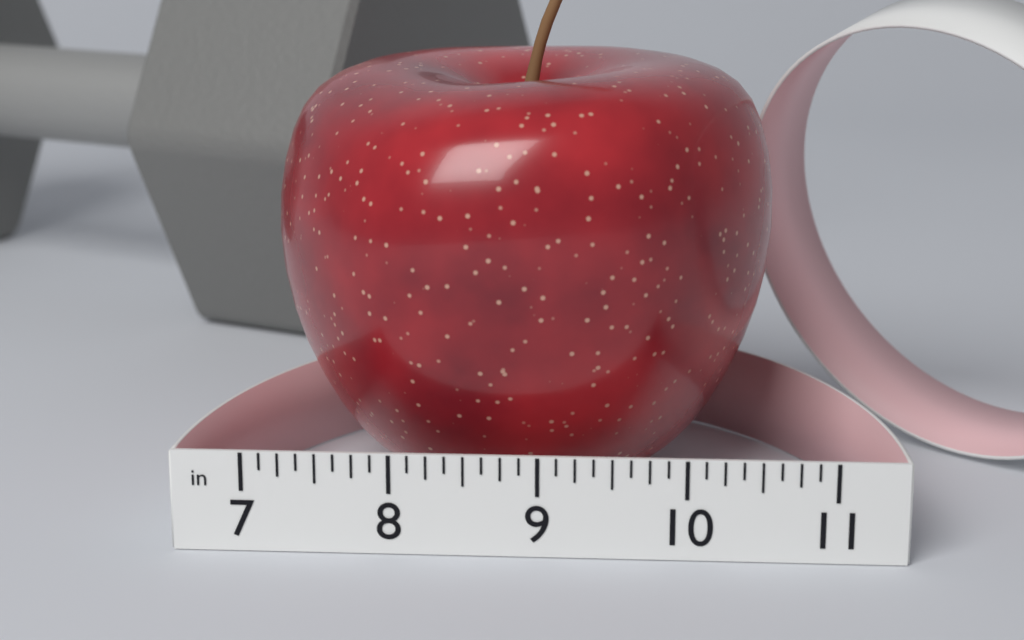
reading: 10.625 in
